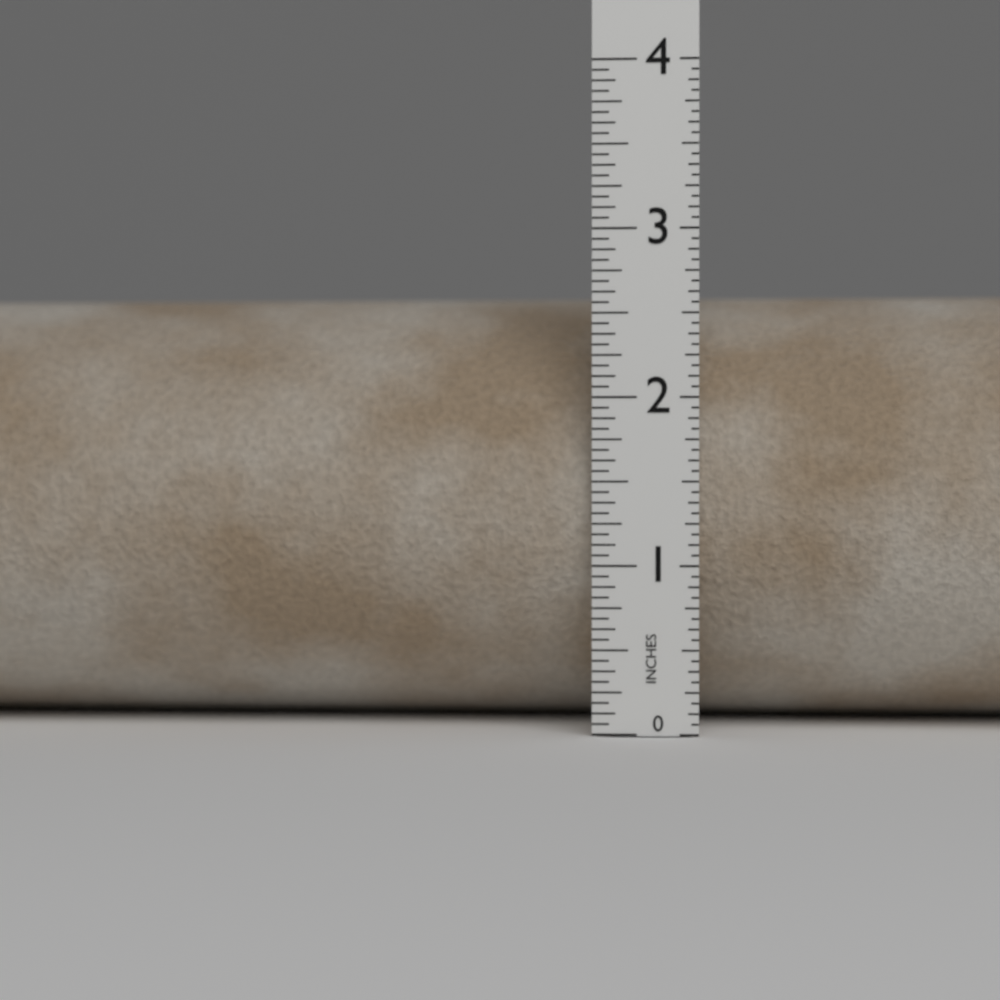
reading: 2.6875 in
